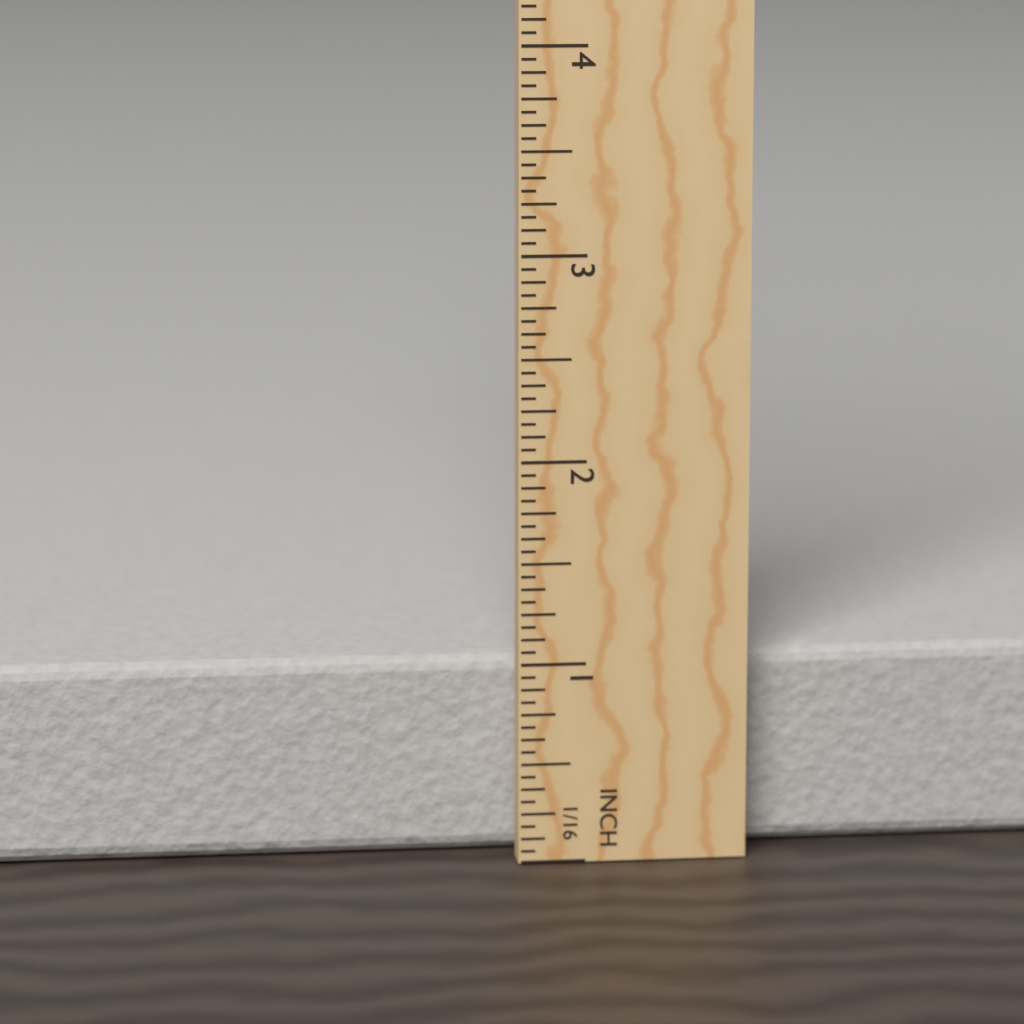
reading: 1.0000 in
